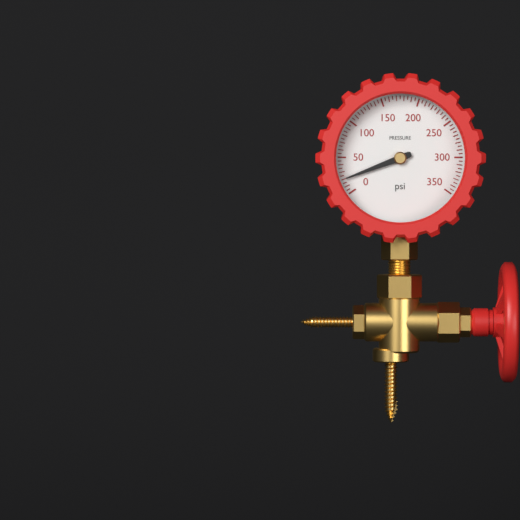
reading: 20 psi
